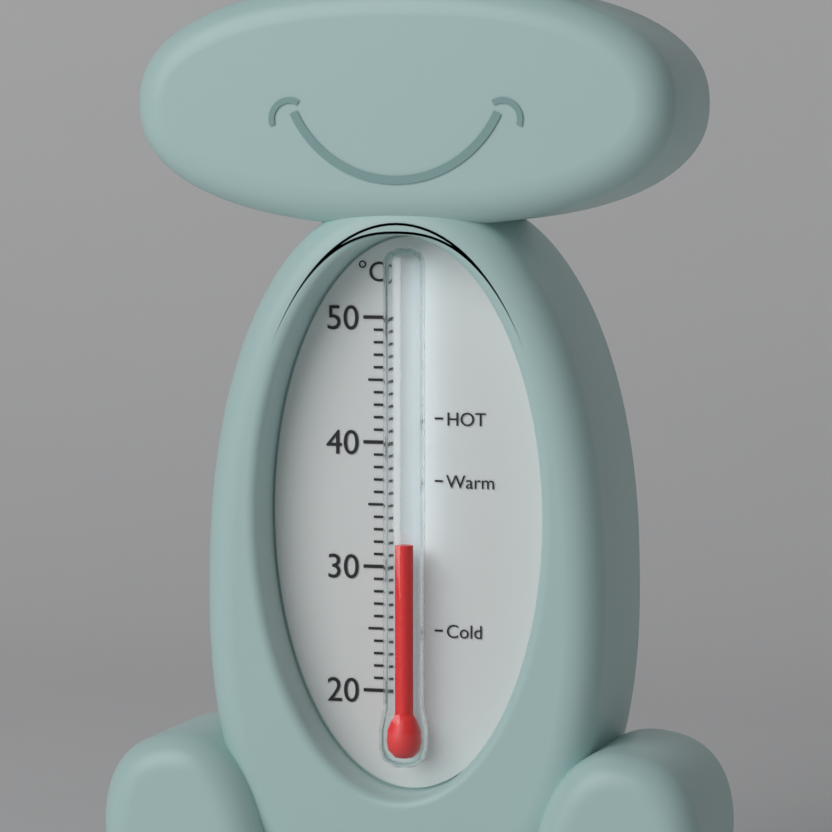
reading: 32 °C
